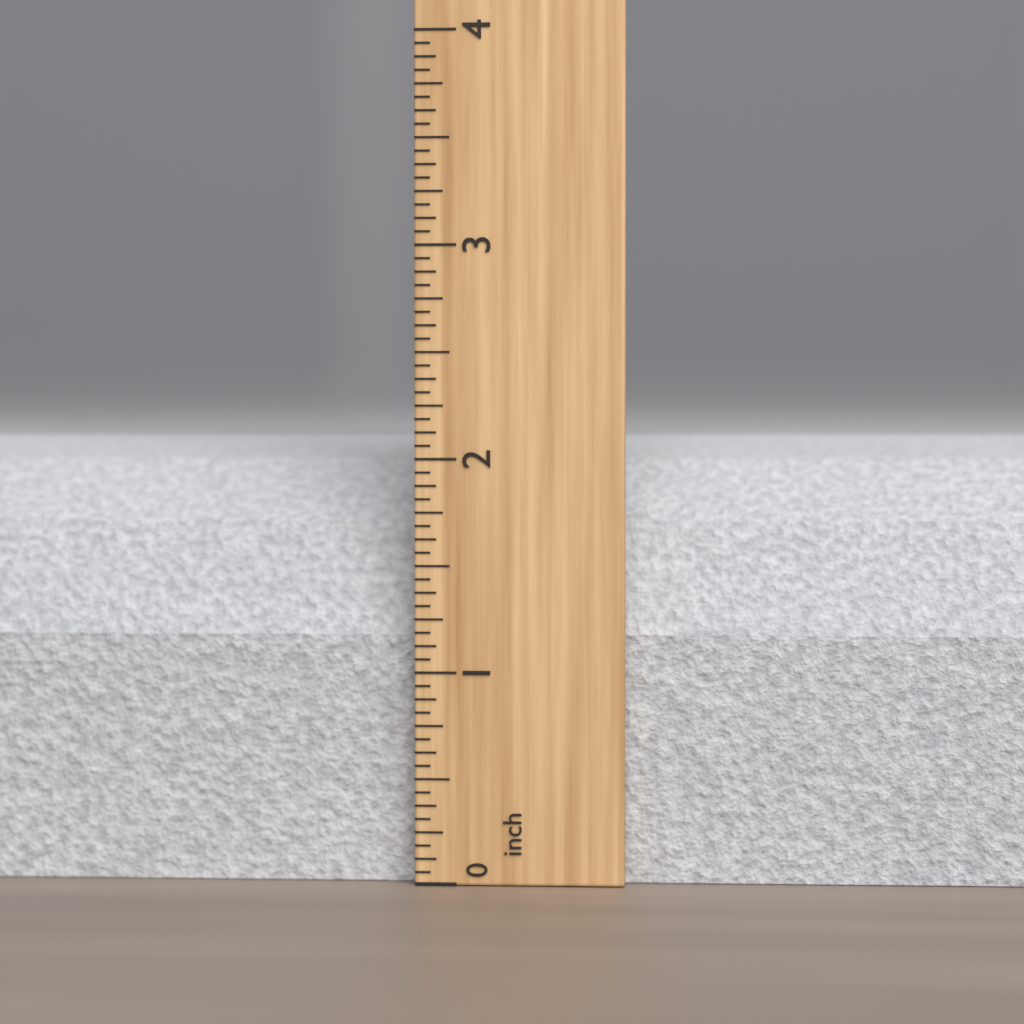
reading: 2.1250 inch
